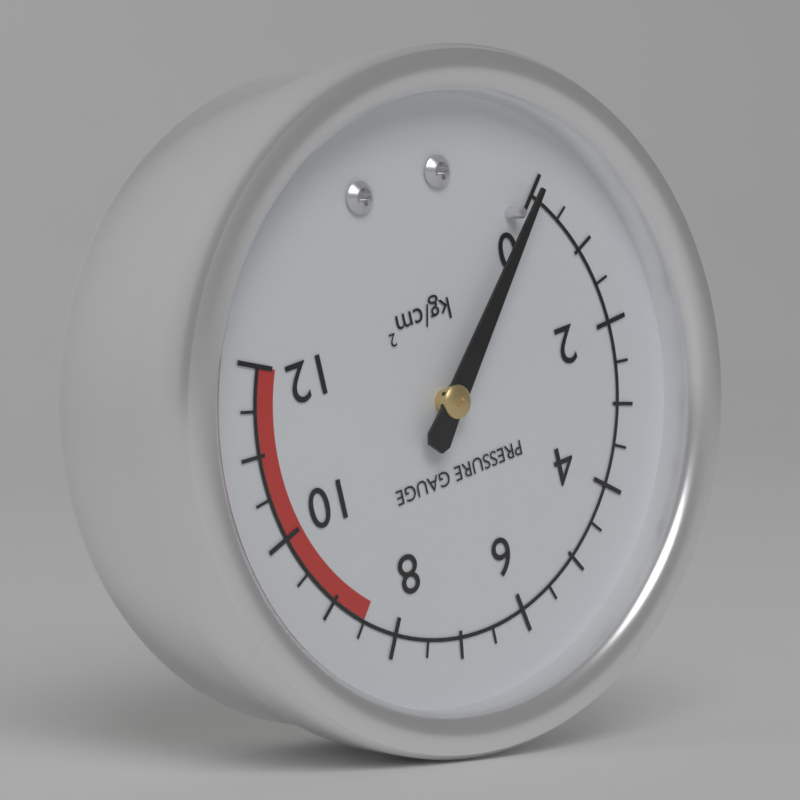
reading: 0.0 kg/cm²
